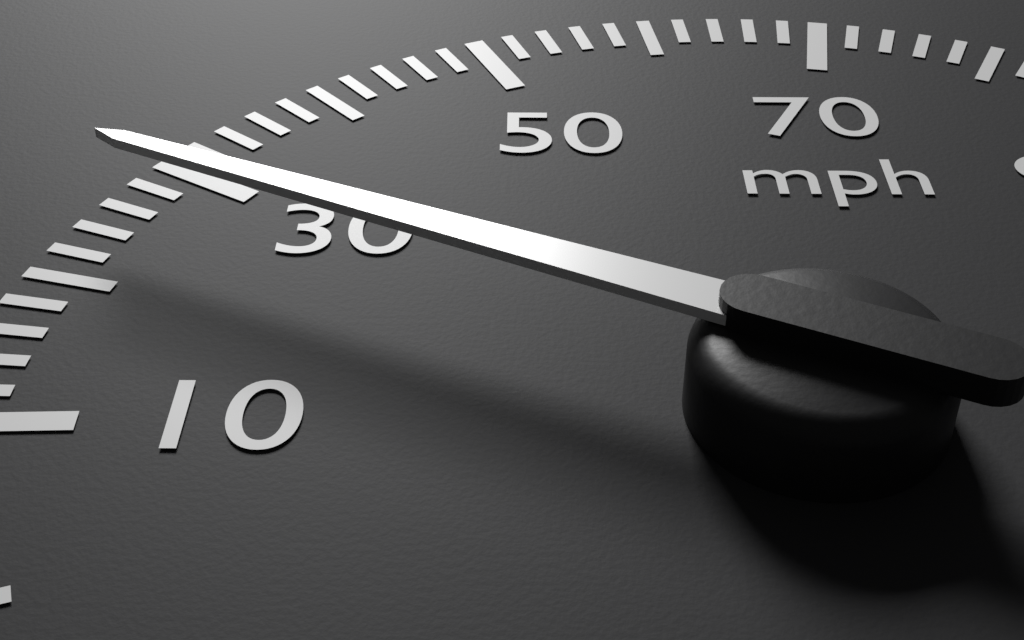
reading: 26 mph
